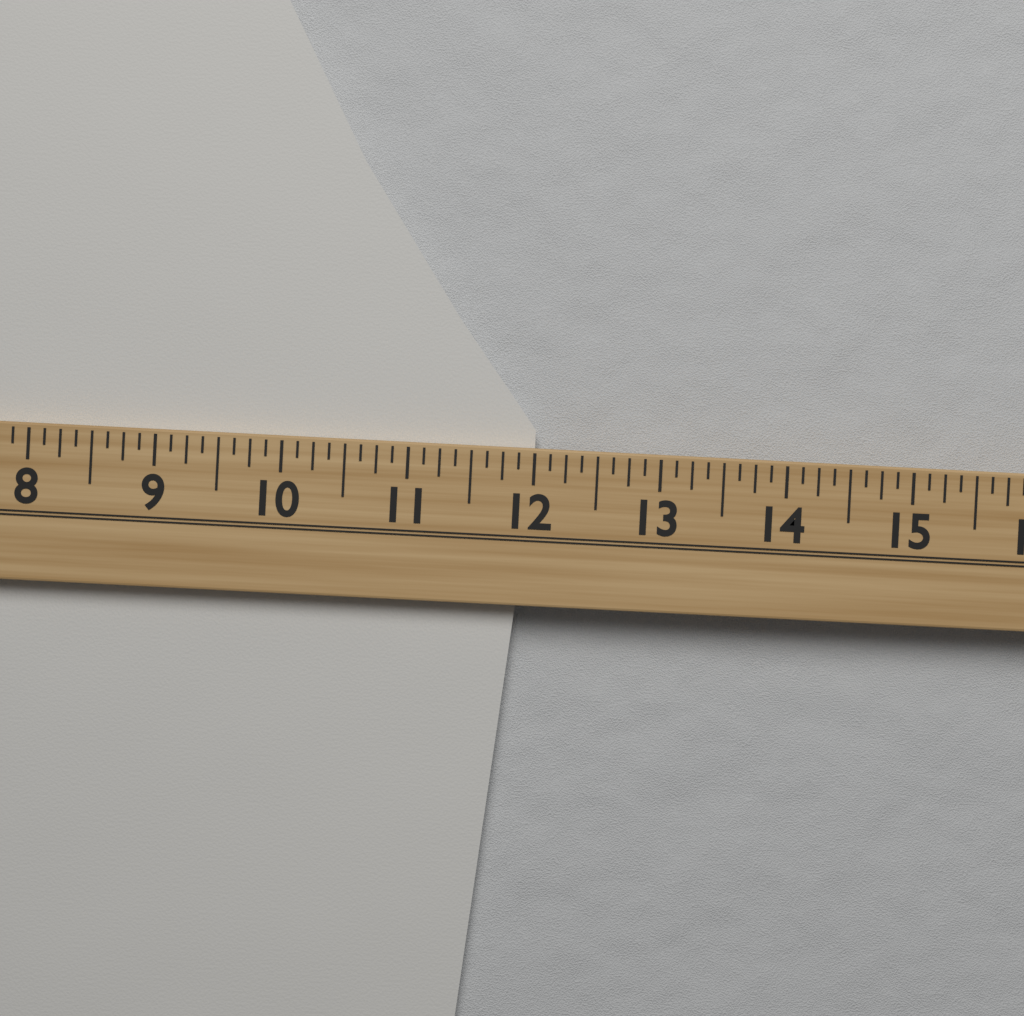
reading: 12.000 (no unit)
